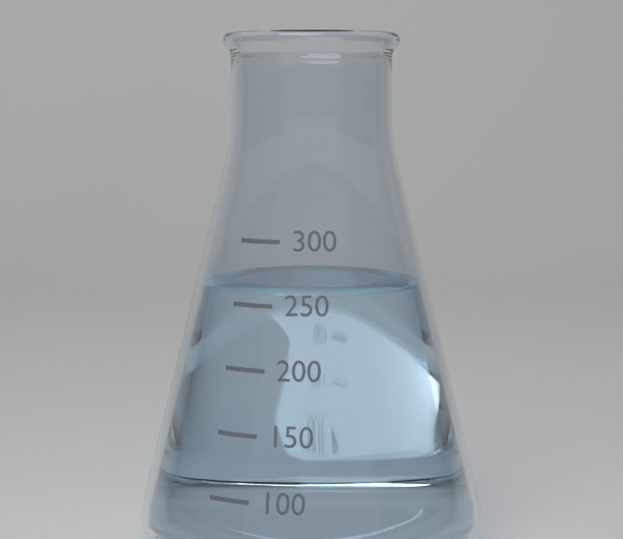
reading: 260 (no unit)
